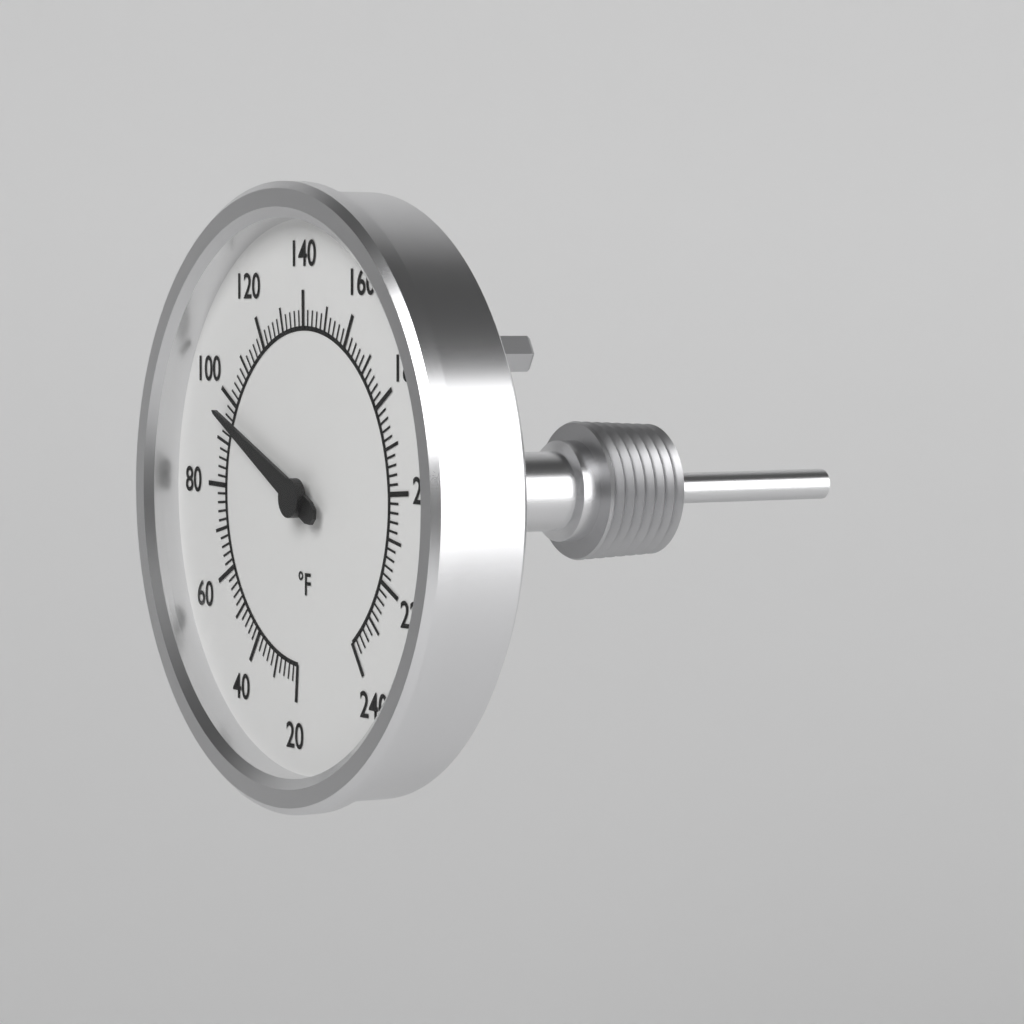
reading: 96 °F
